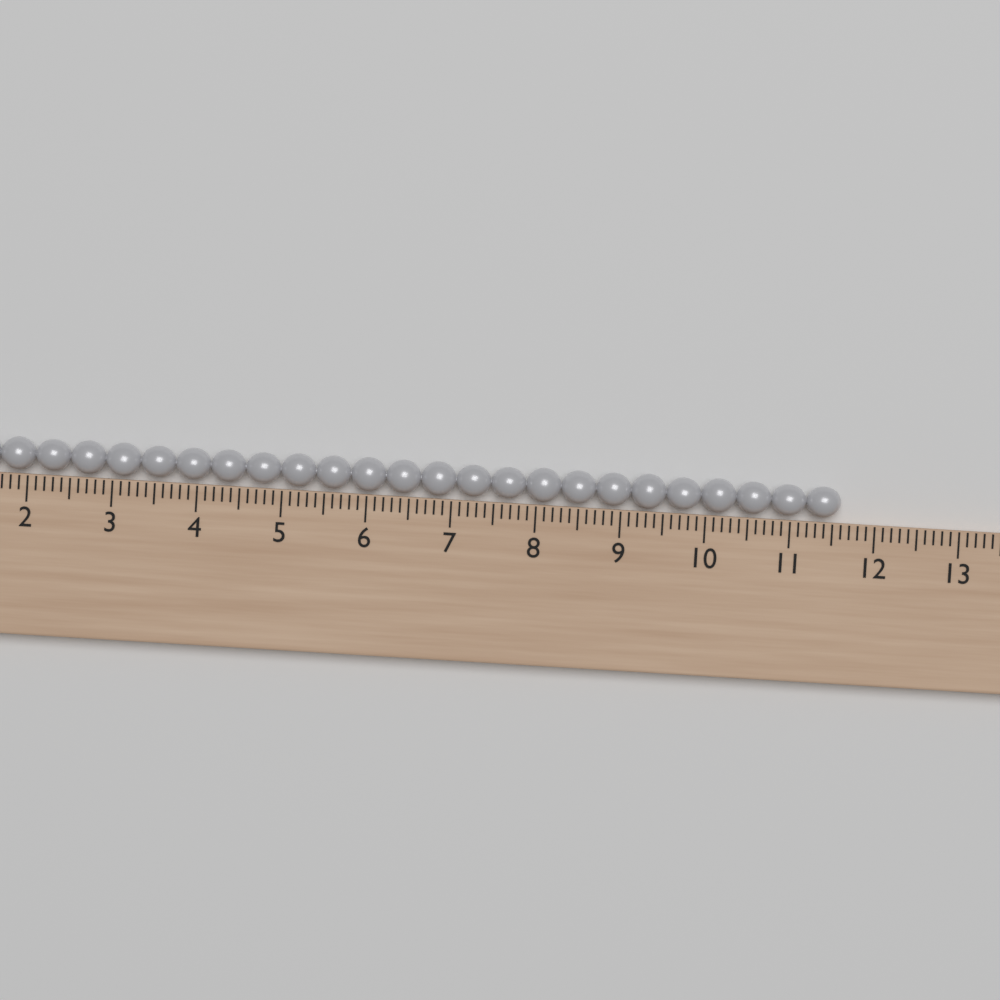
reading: 11.6 (no unit)
